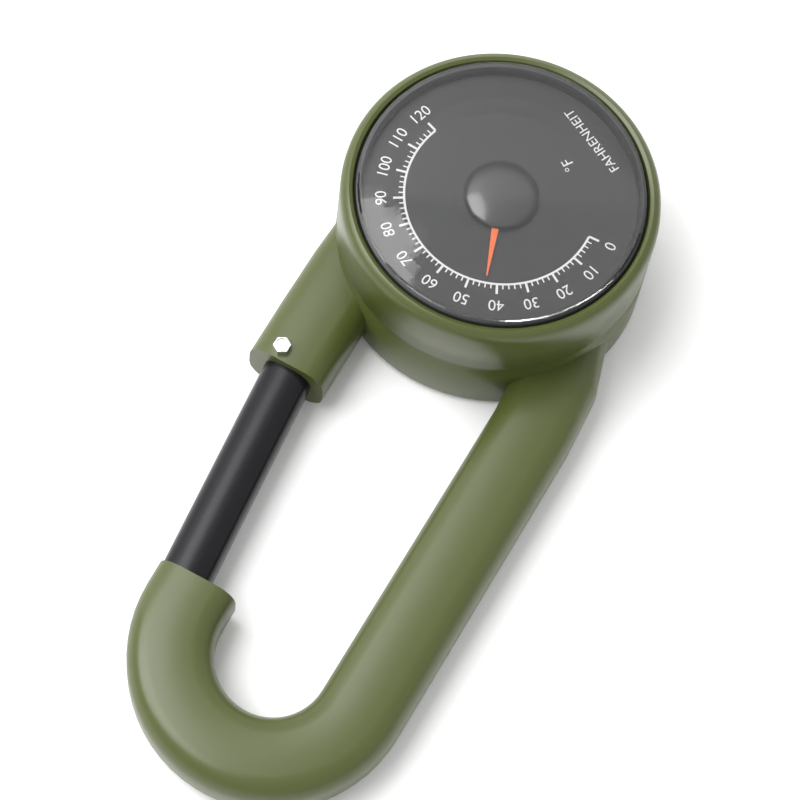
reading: 44 °F
